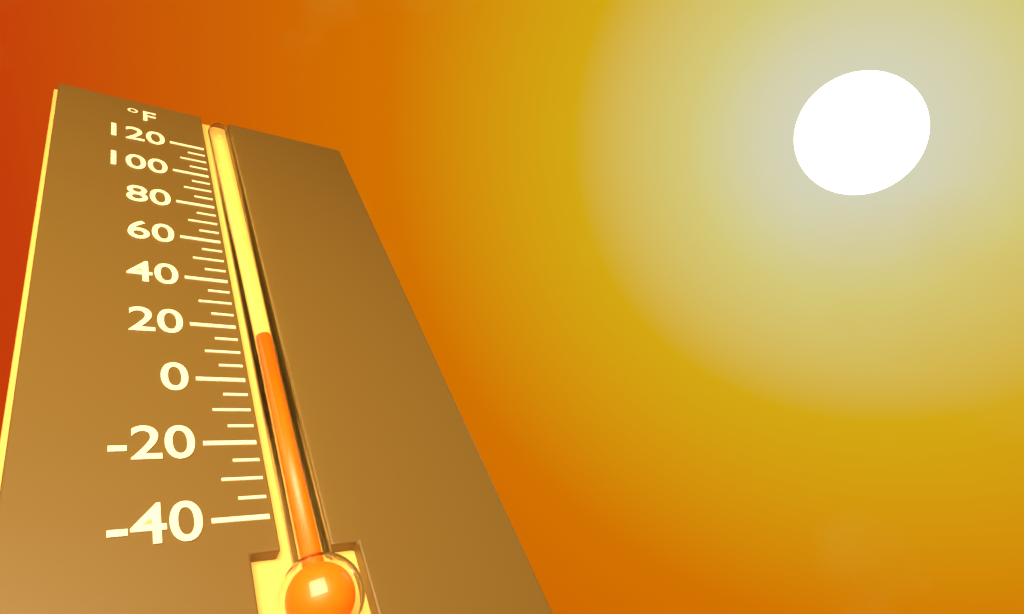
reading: 15 °F
